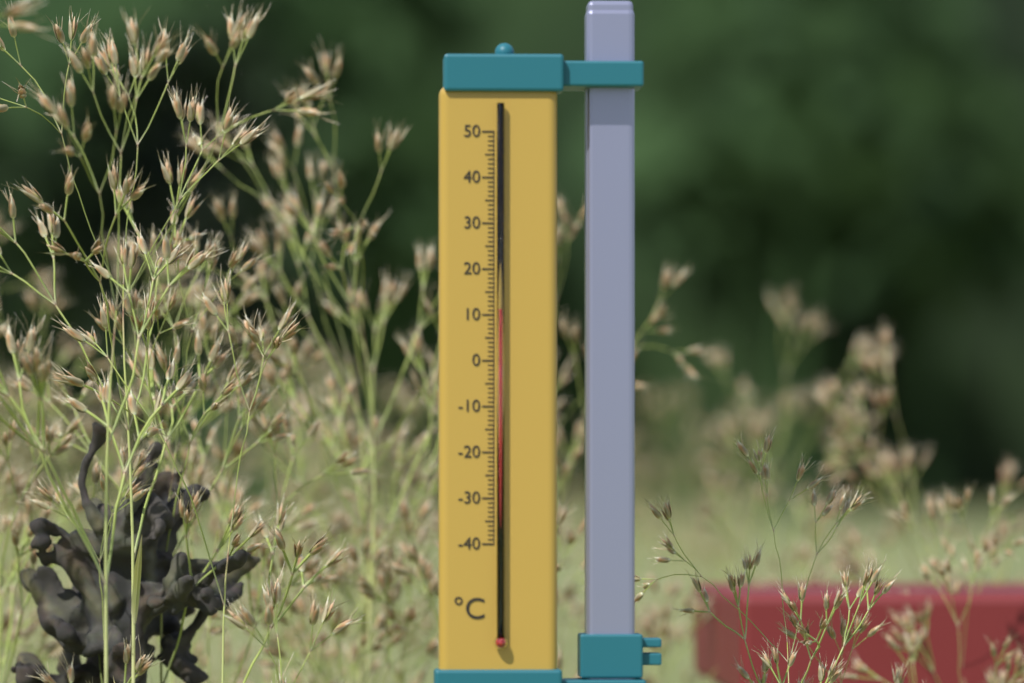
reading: 11 °C
